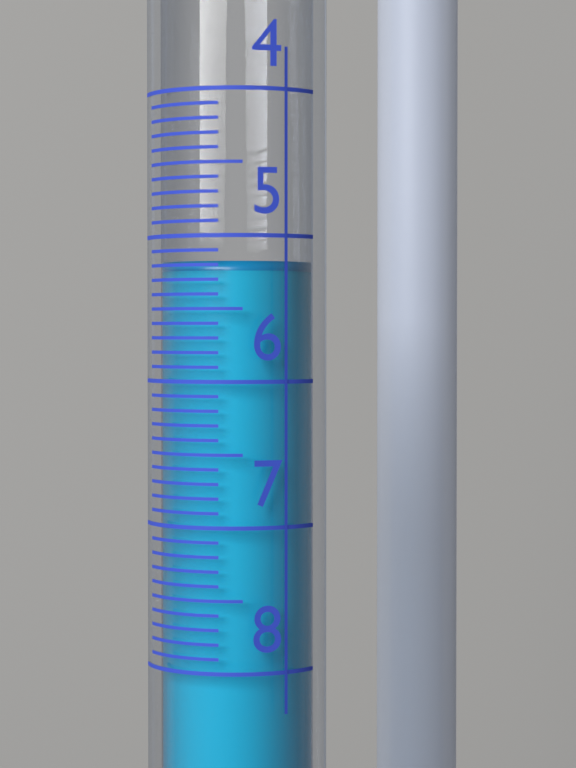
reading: 5.2 (no unit)
